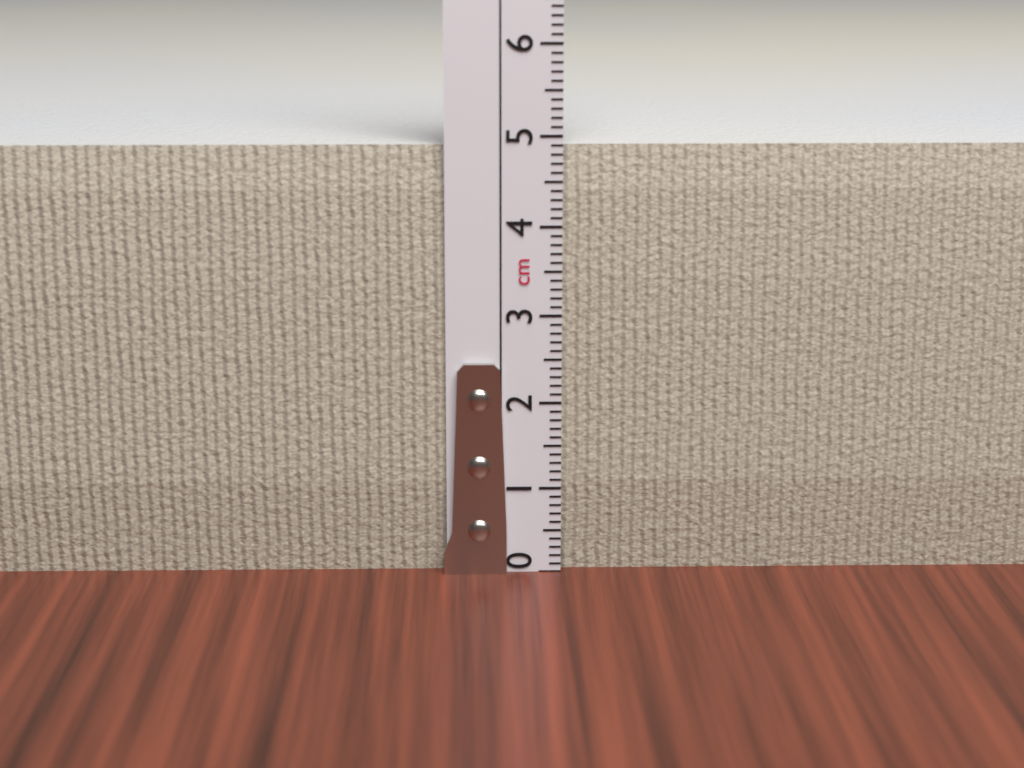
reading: 4.9 cm
